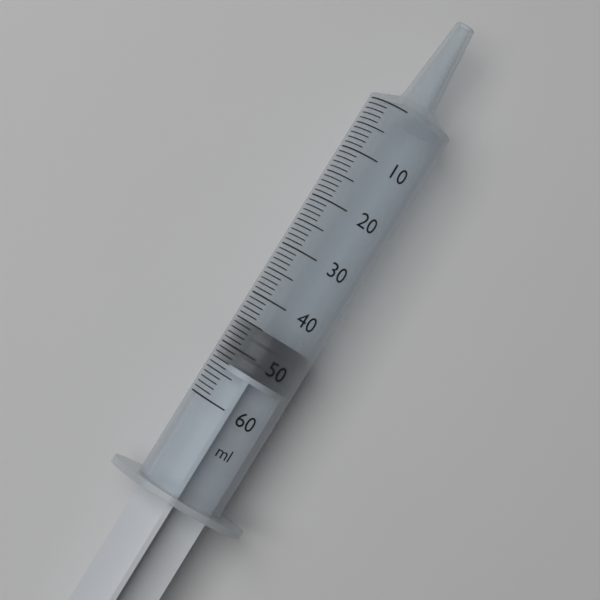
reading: 45 ml
